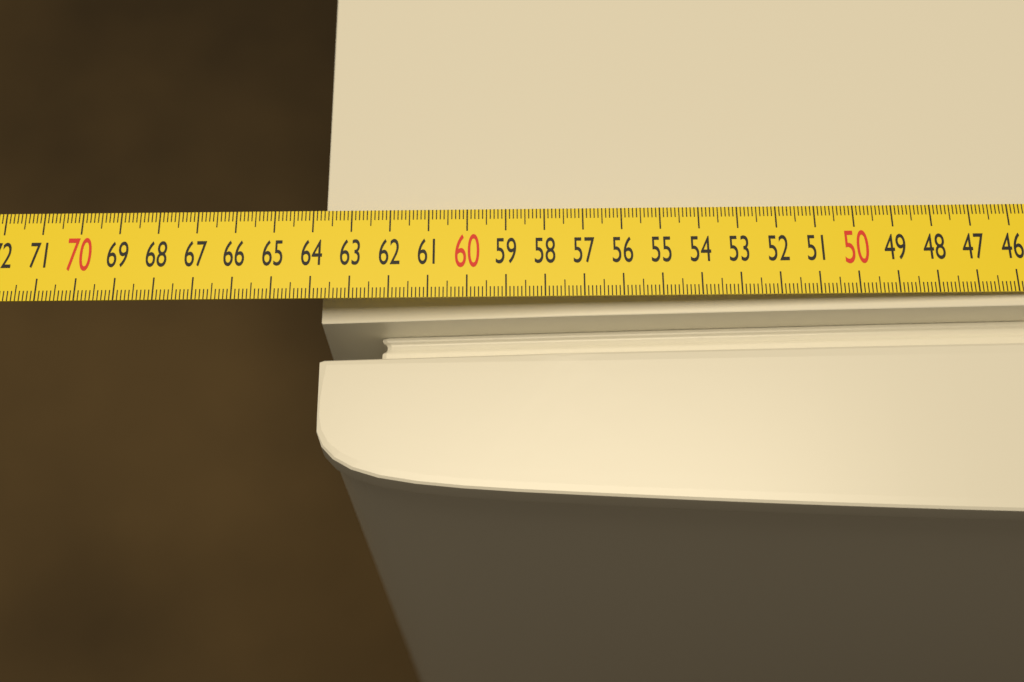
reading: 63.8 cm
